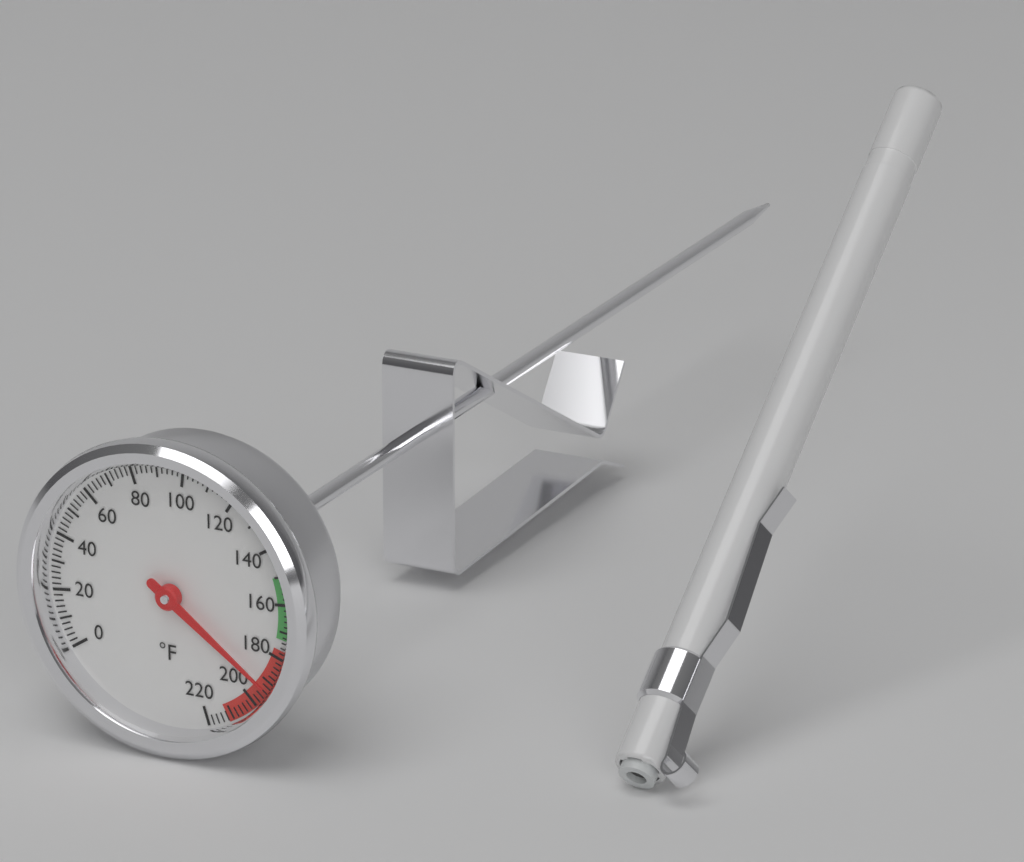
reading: 192 °F
